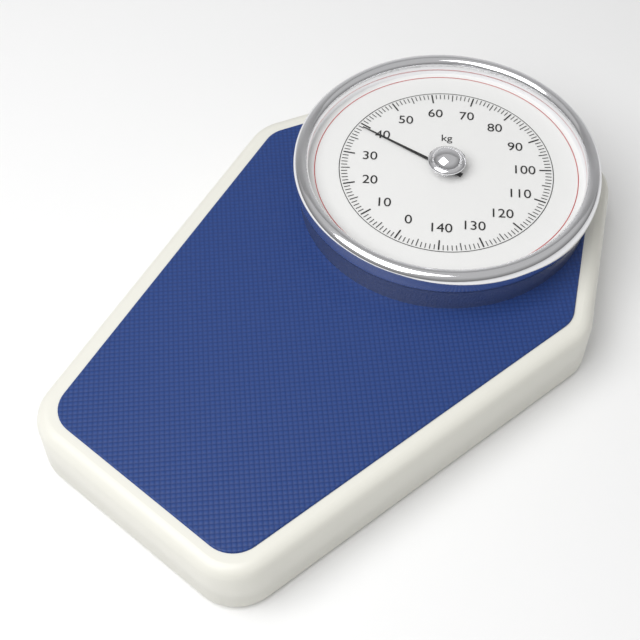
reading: 39 kg
